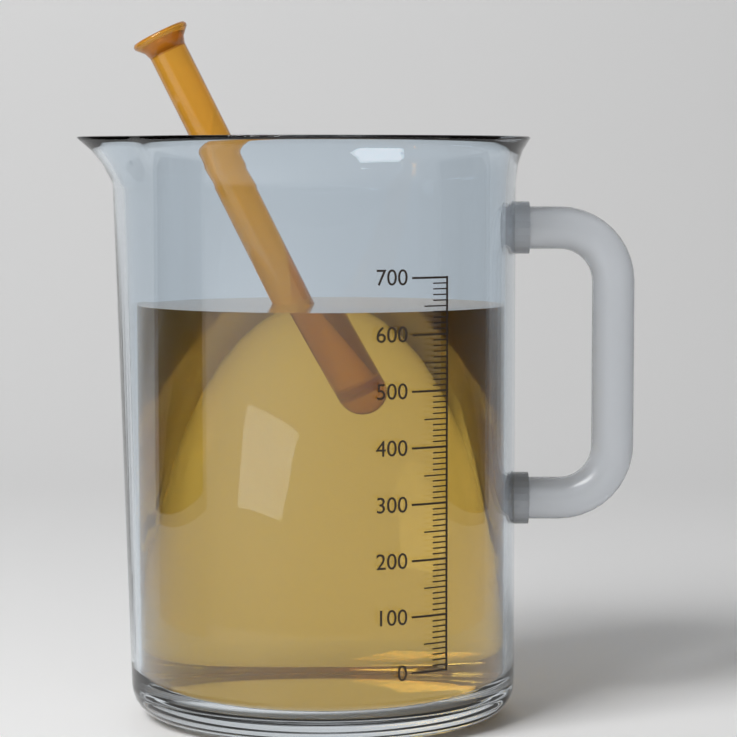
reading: 640 (no unit)
